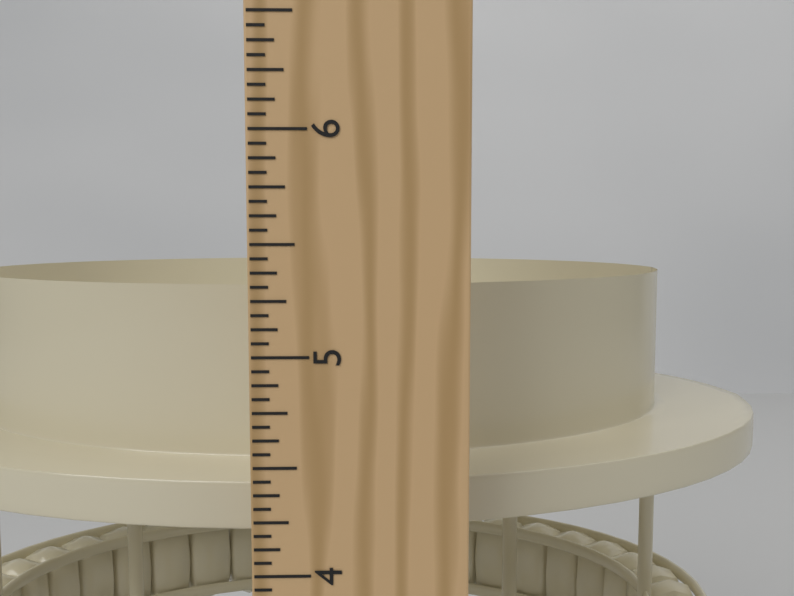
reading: 5.2500 in
